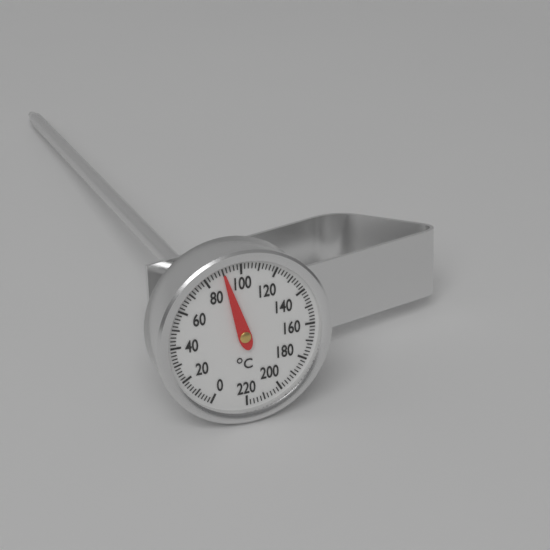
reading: 90 °C
